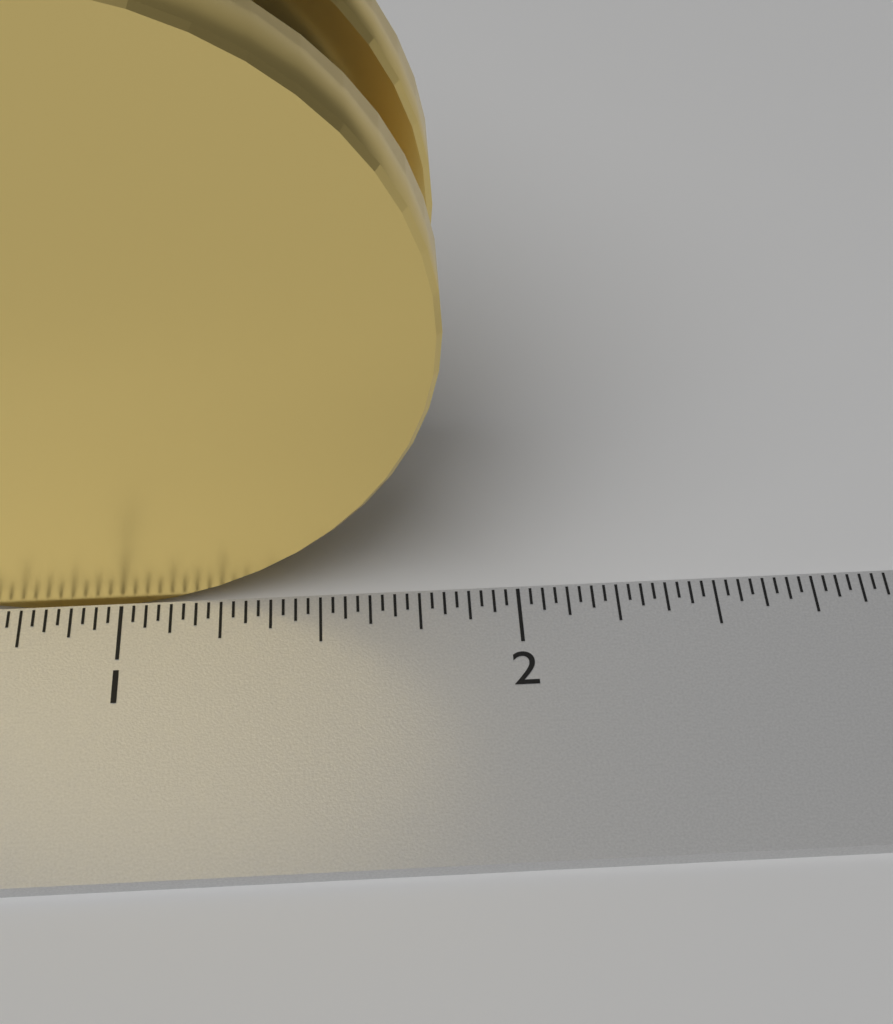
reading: 1.81250 inch
